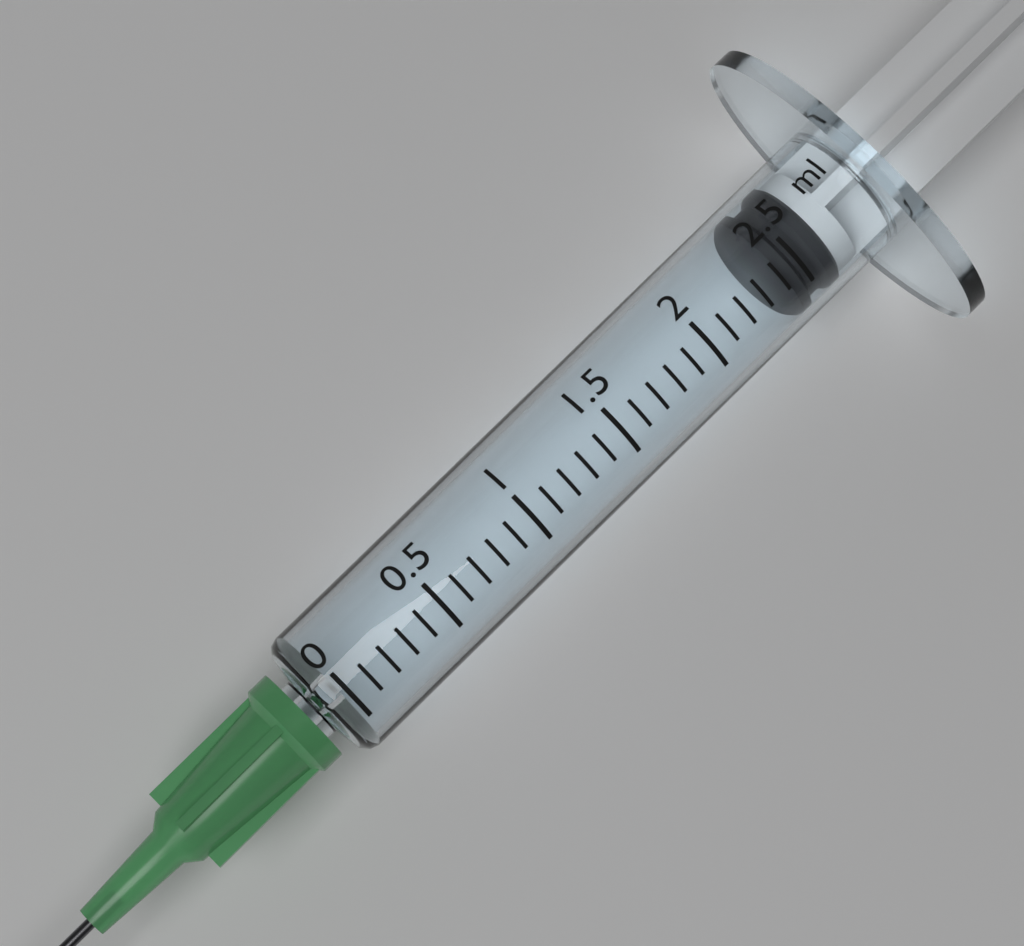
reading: 2.4 ml
